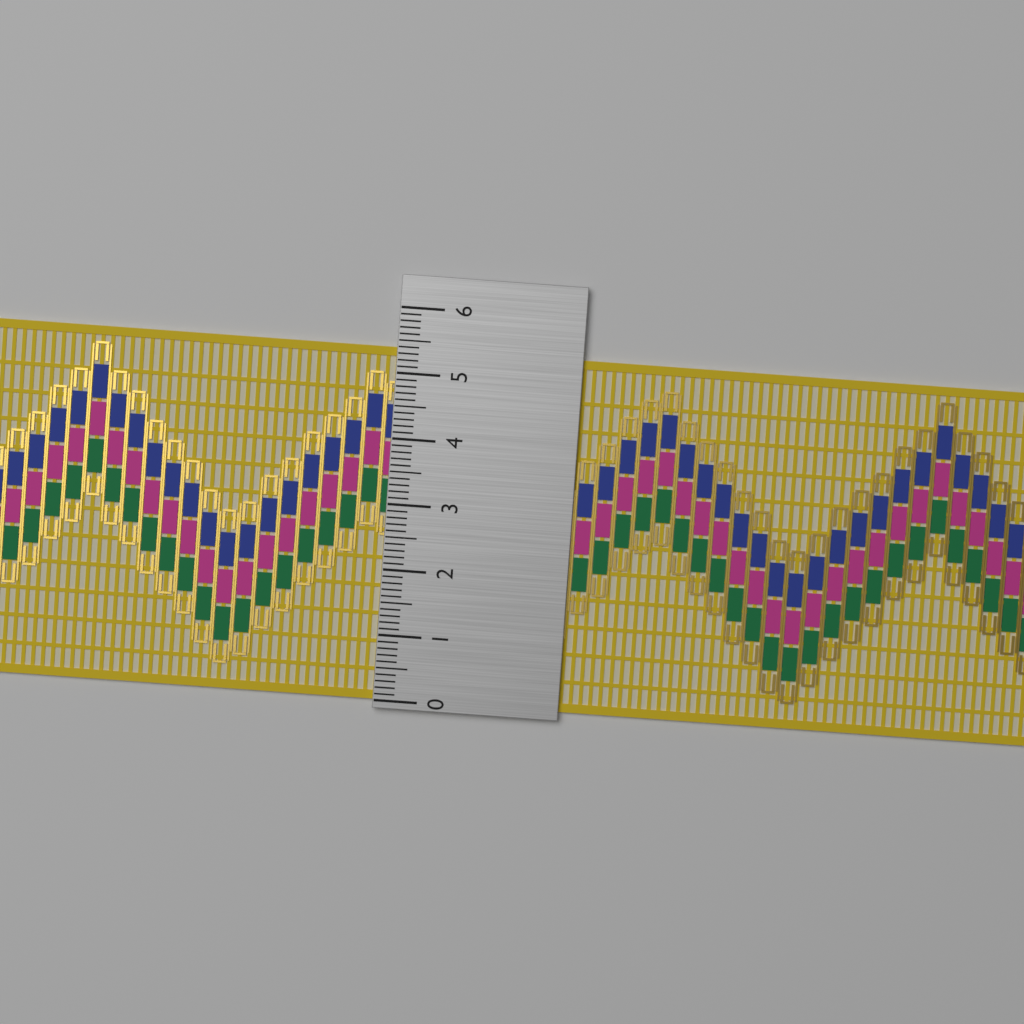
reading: 5.4 (no unit)
